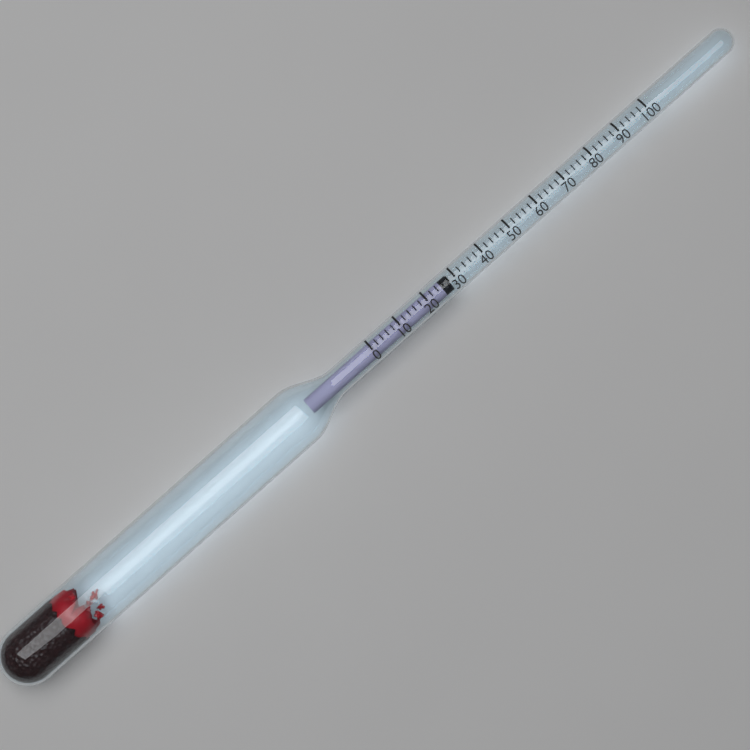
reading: 28 (no unit)
